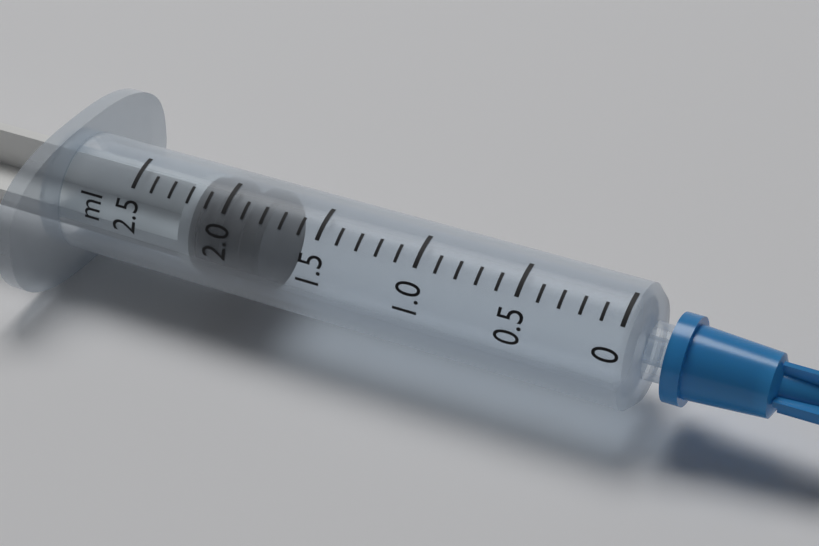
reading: 1.8 ml
